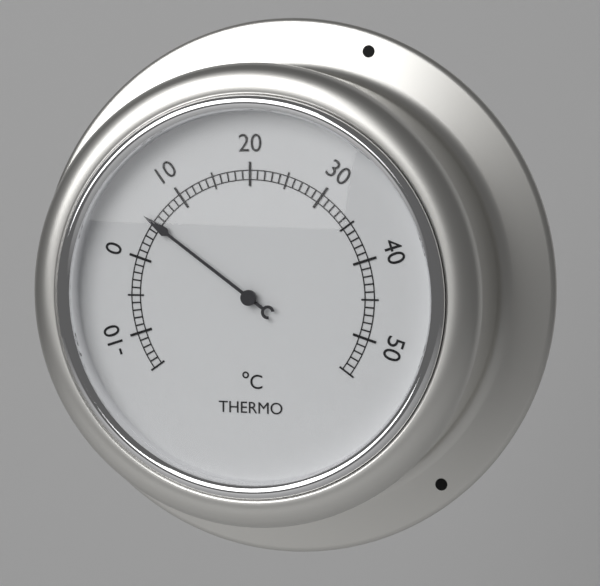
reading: 5 °C
